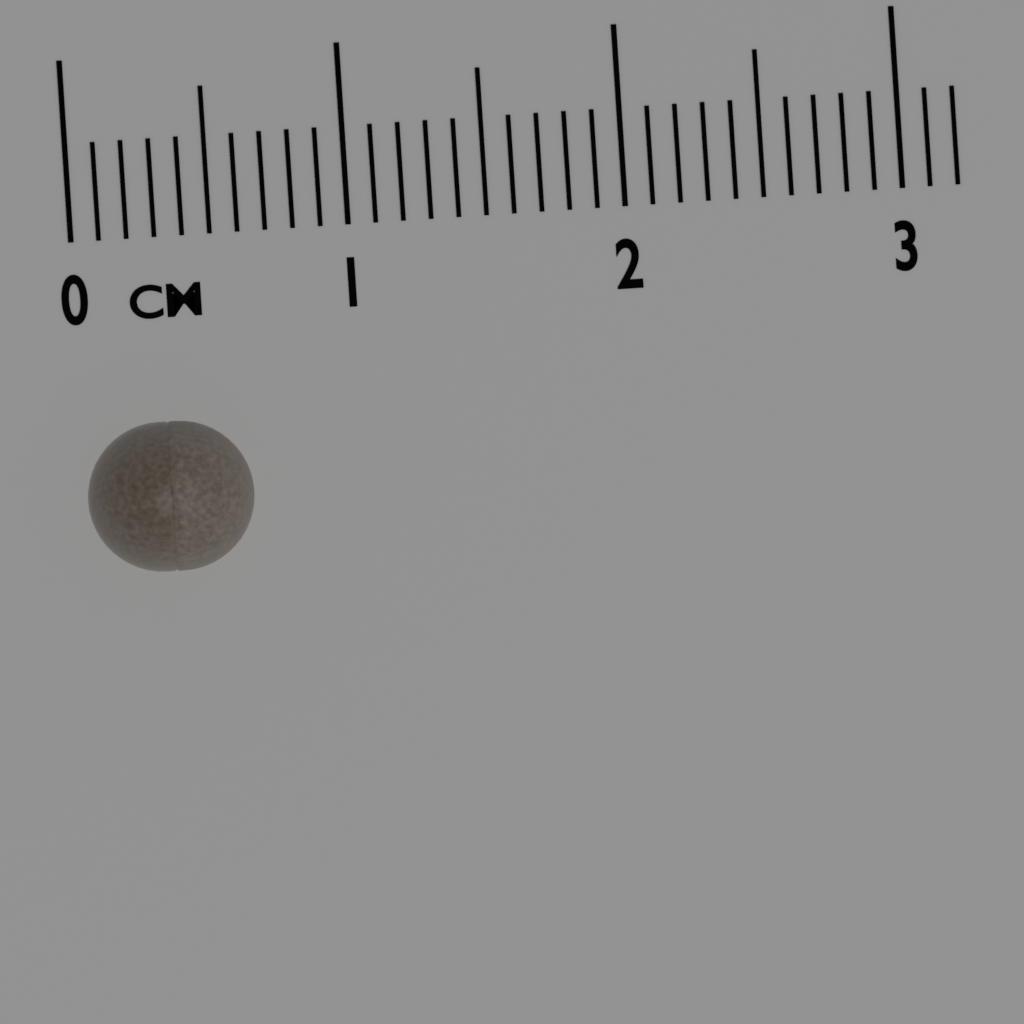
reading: 0.6 cm
